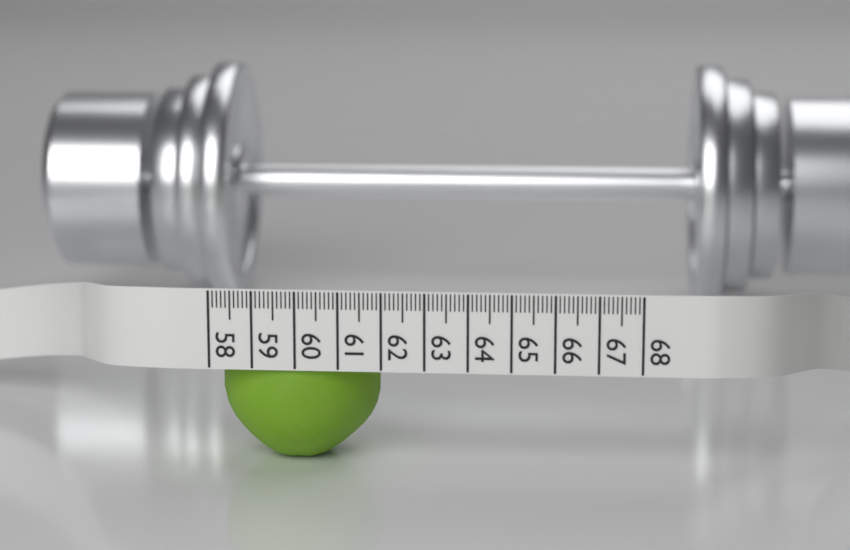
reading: 61.8 (no unit)
